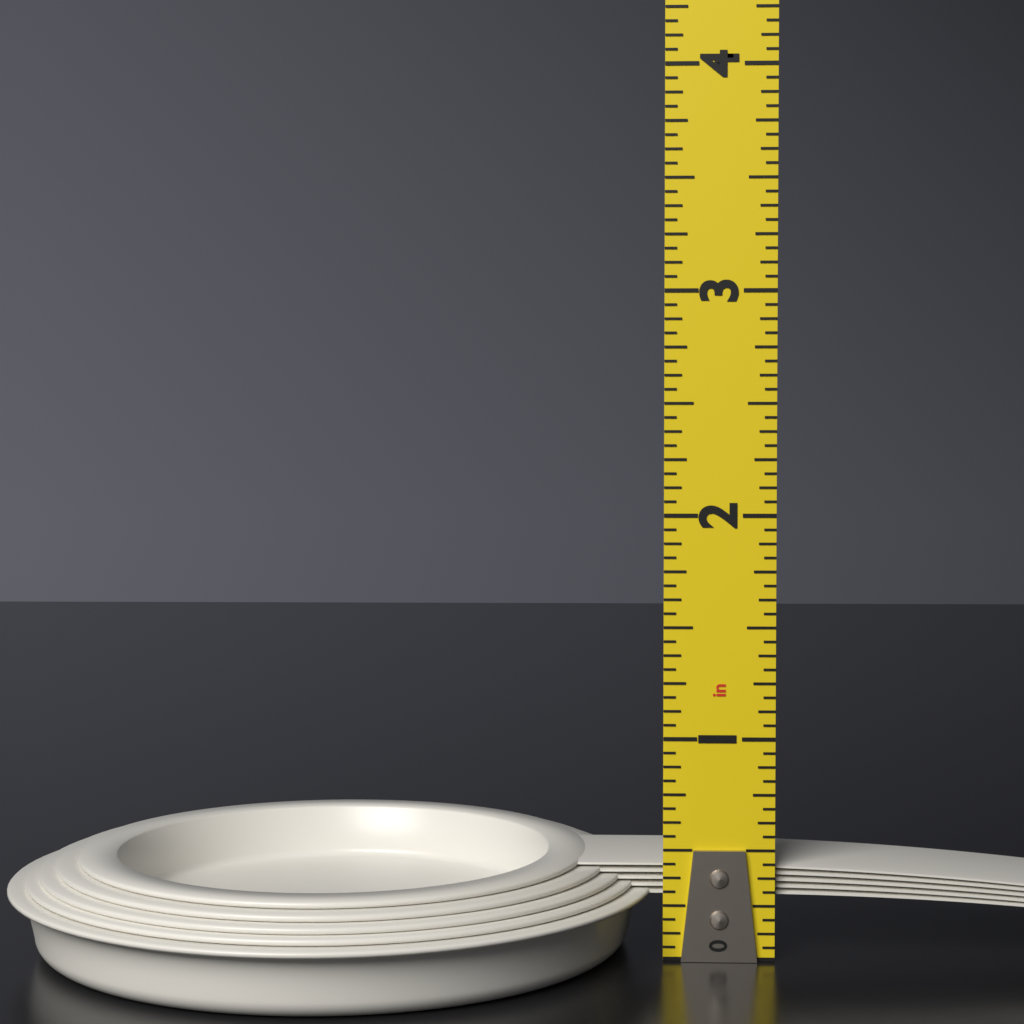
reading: 0.4375 in
